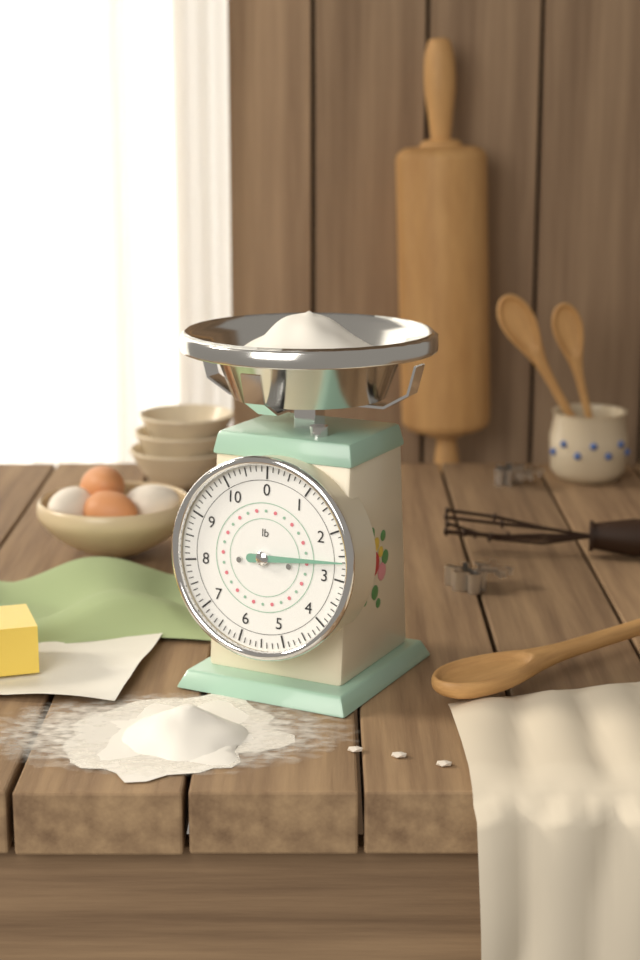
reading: 2.625 lb
